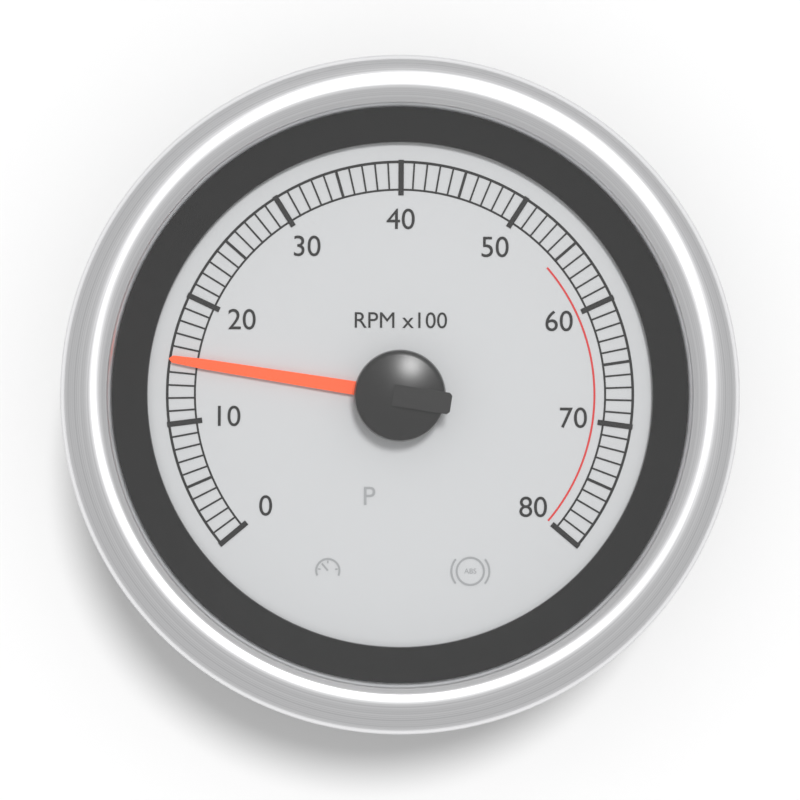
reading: 15 RPM x100
